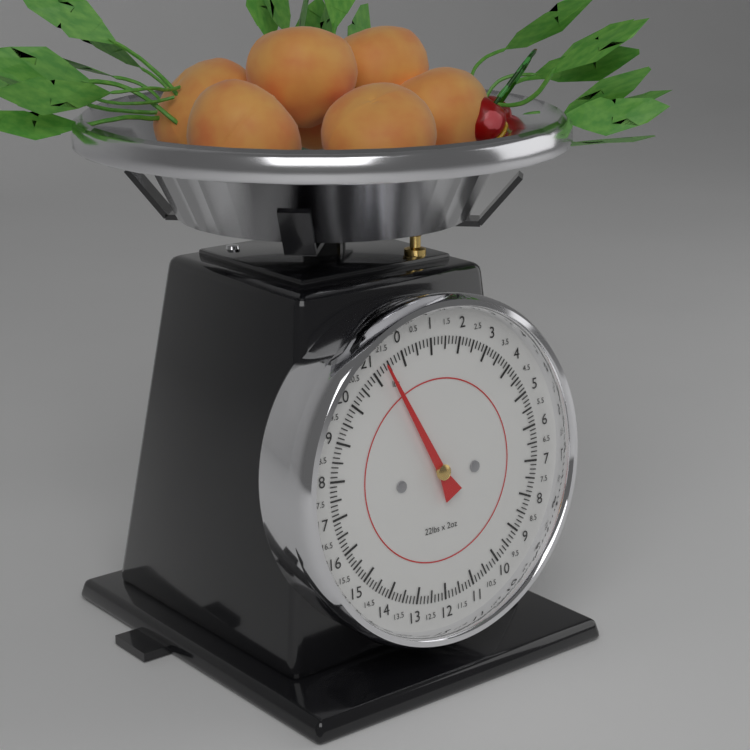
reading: 21.375 lbs
